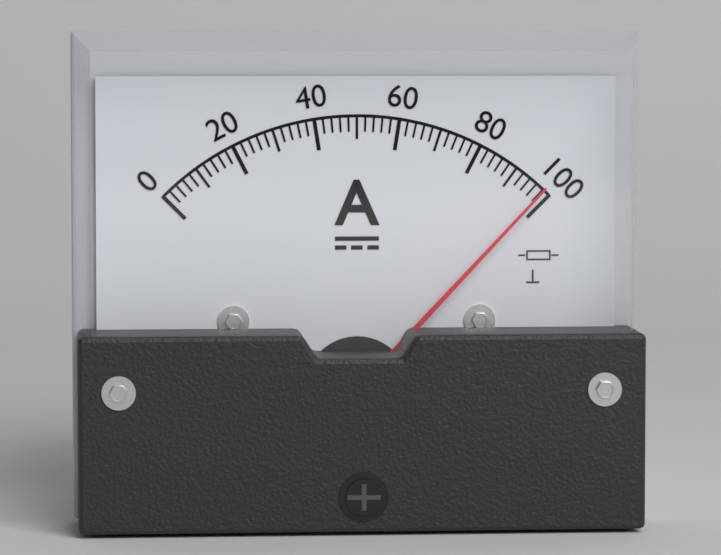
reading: 98 A
